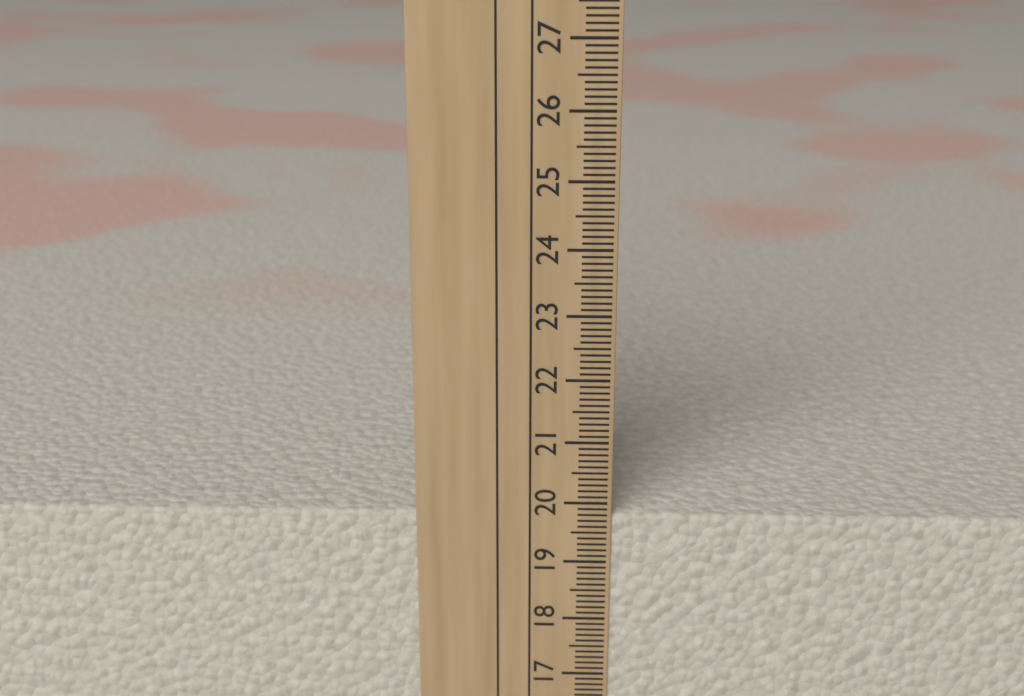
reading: 19.8 cm
